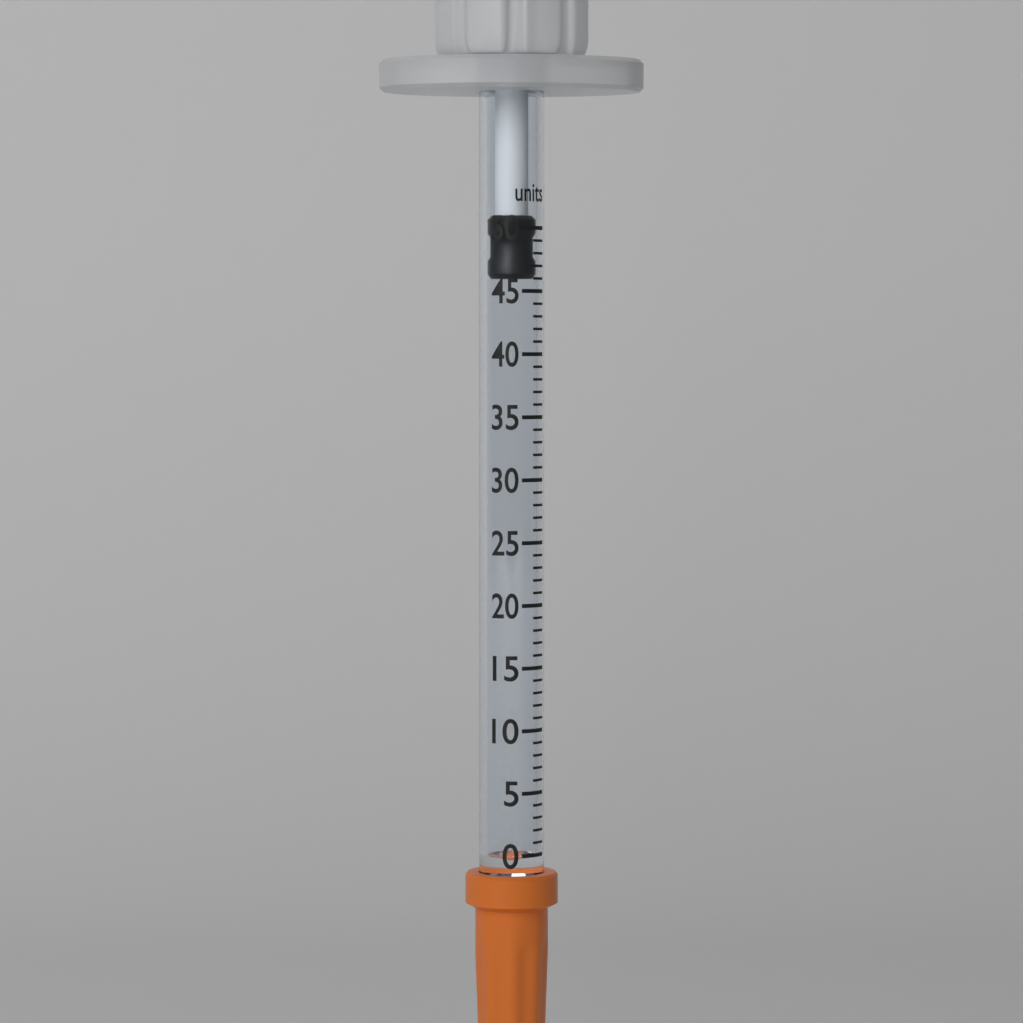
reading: 46 units
